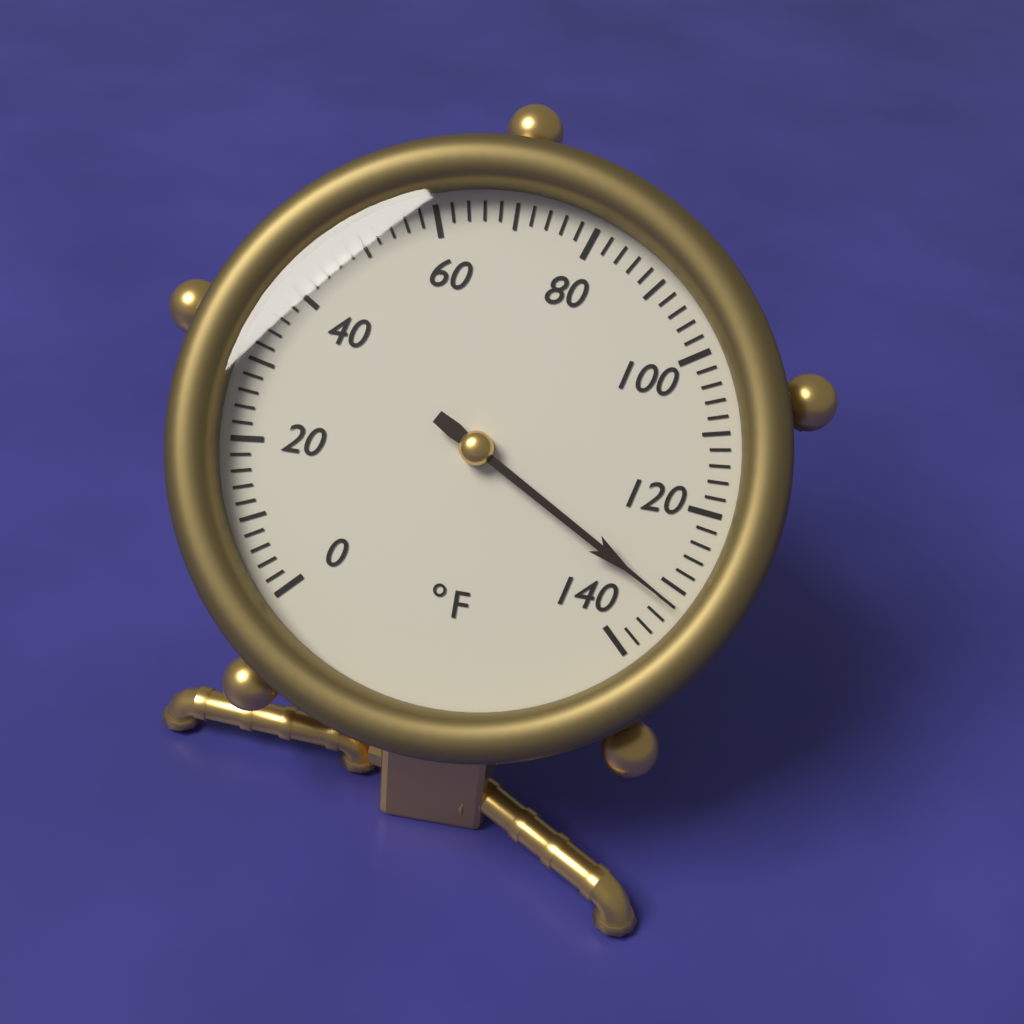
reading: 132 °F
